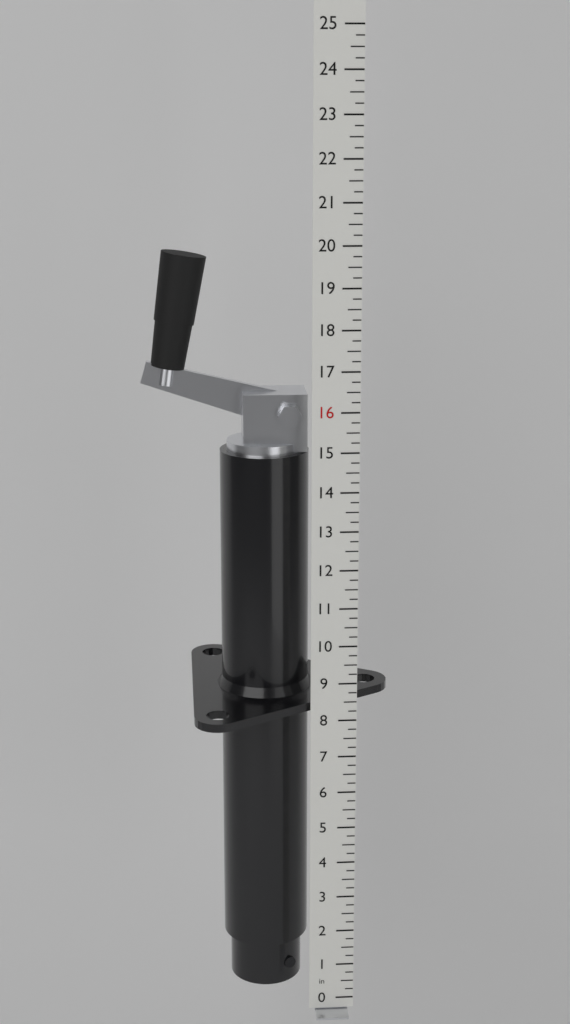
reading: 19.75 in
